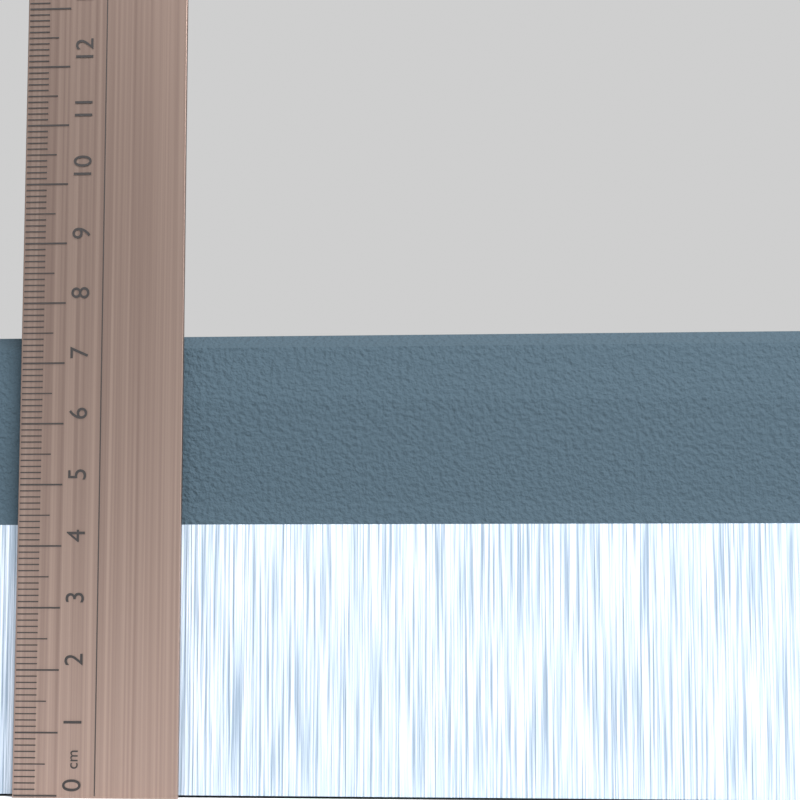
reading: 7.5 cm
